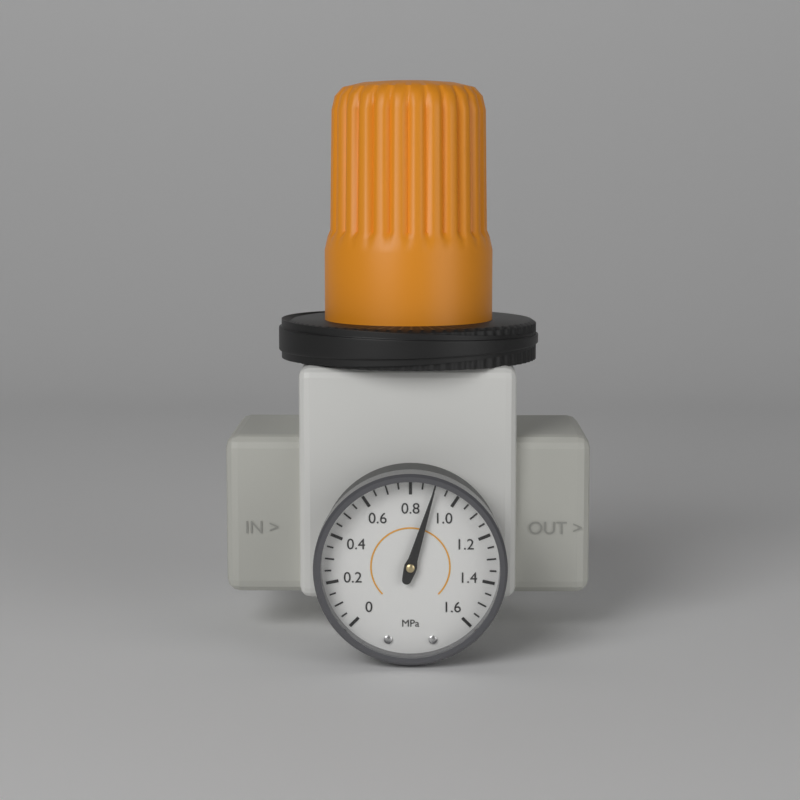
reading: 0.90 MPa
